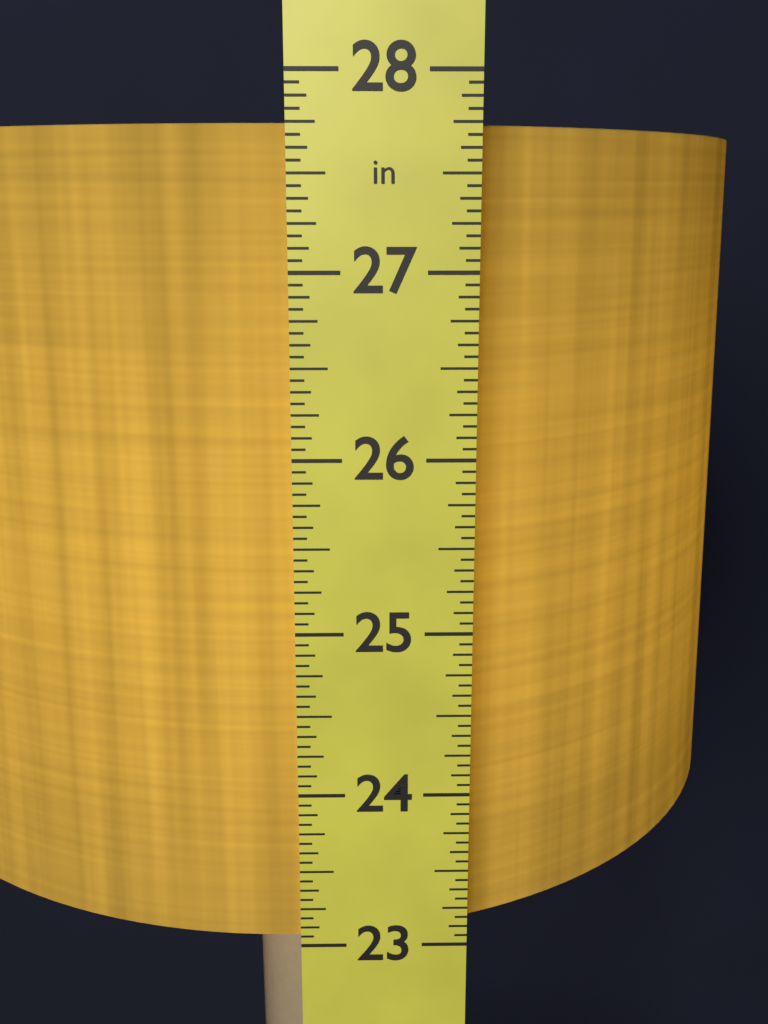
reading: 27.7500 in
